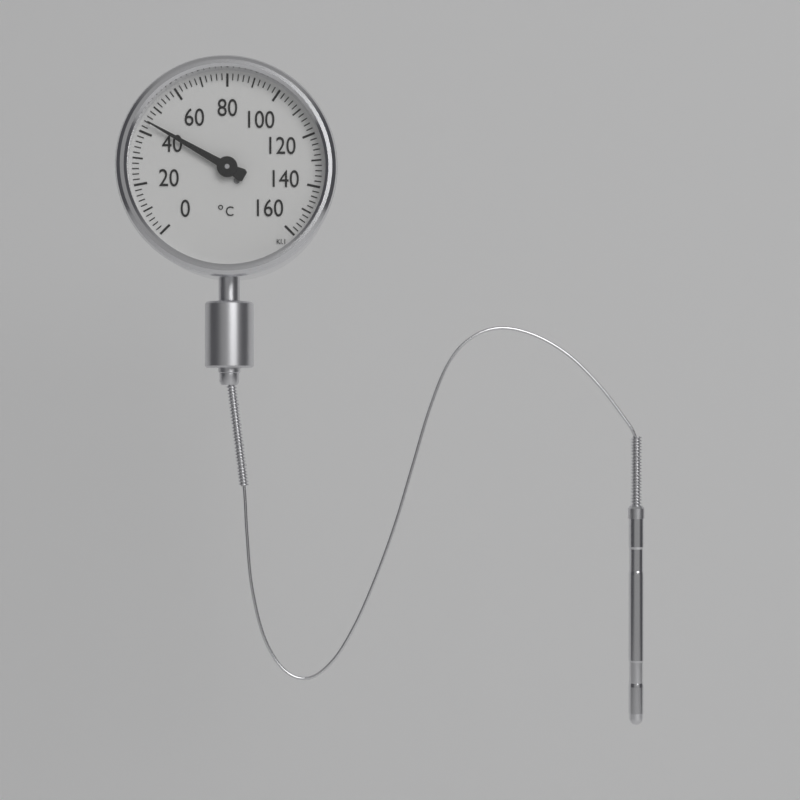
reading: 44 °C
